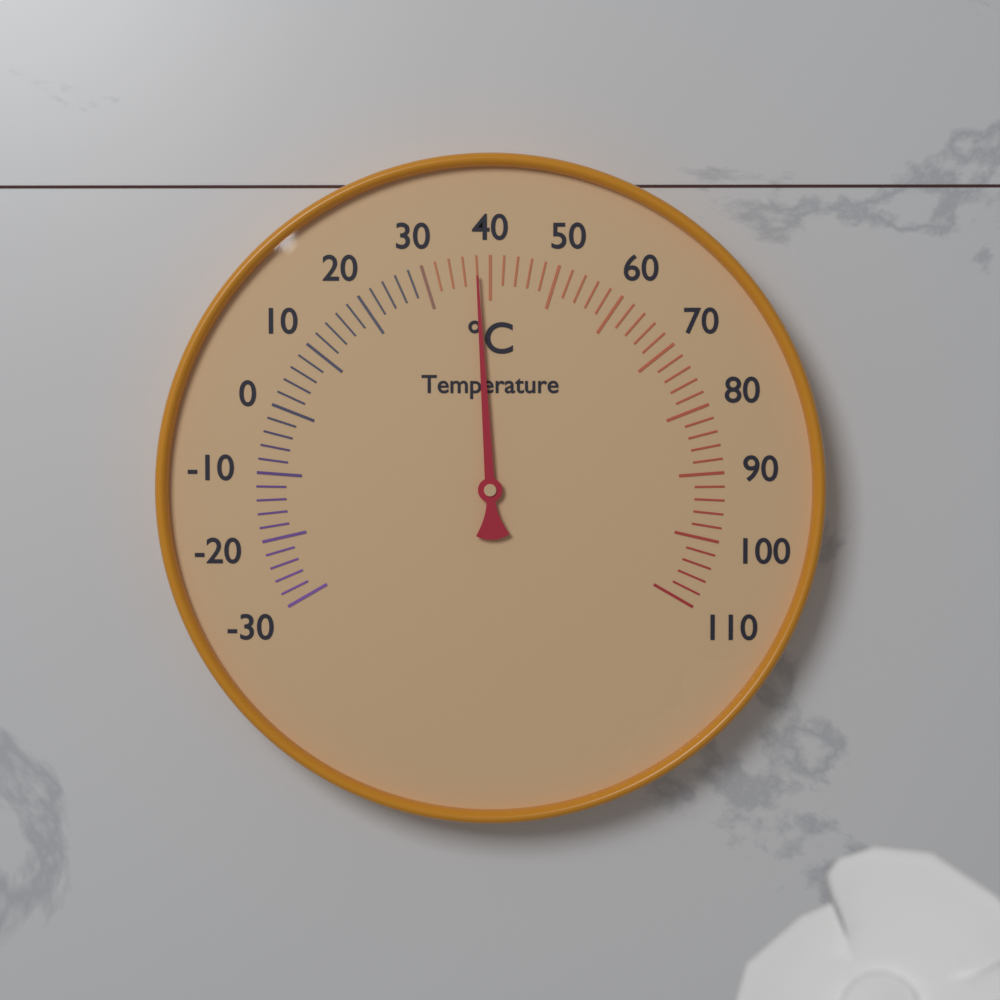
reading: 38 °C
